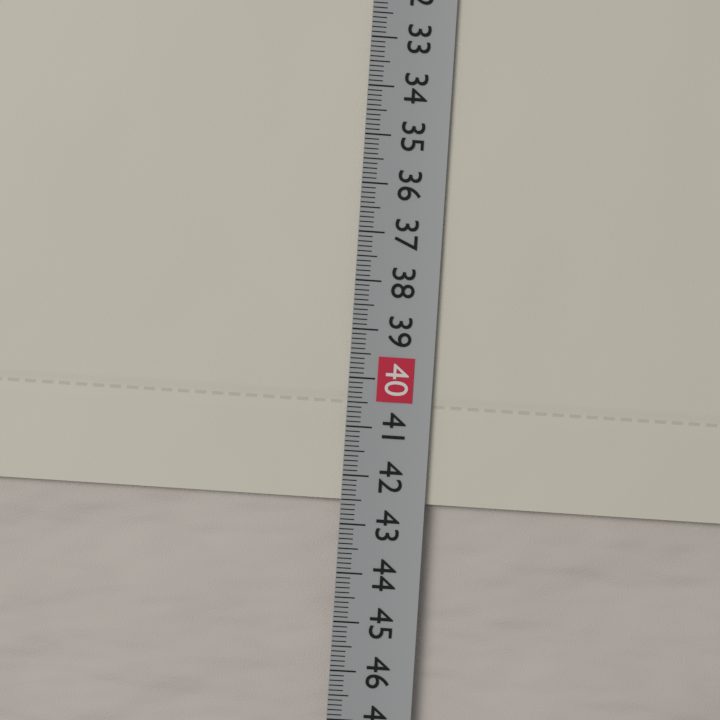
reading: 42.5 cm
